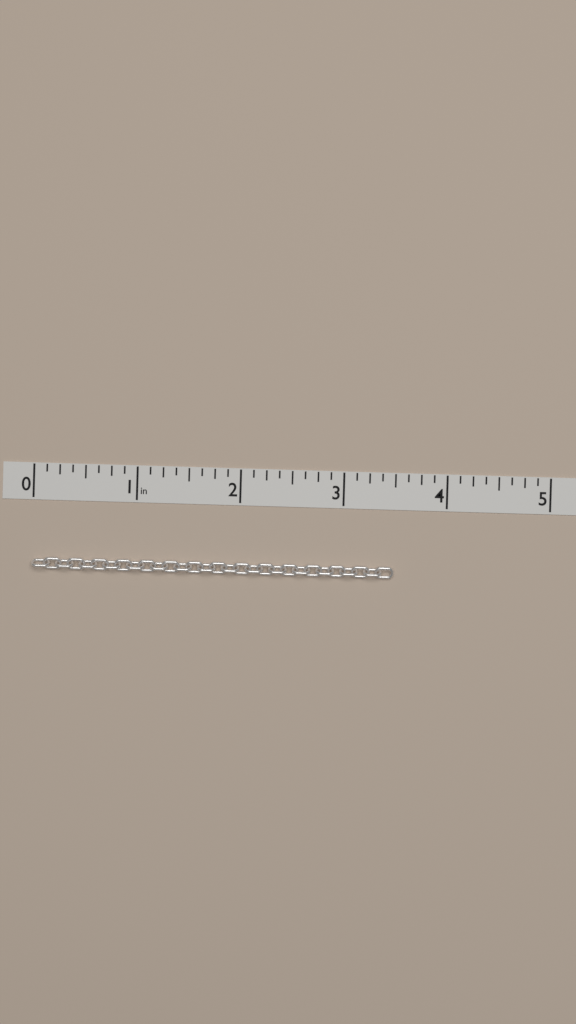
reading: 3.500 in
